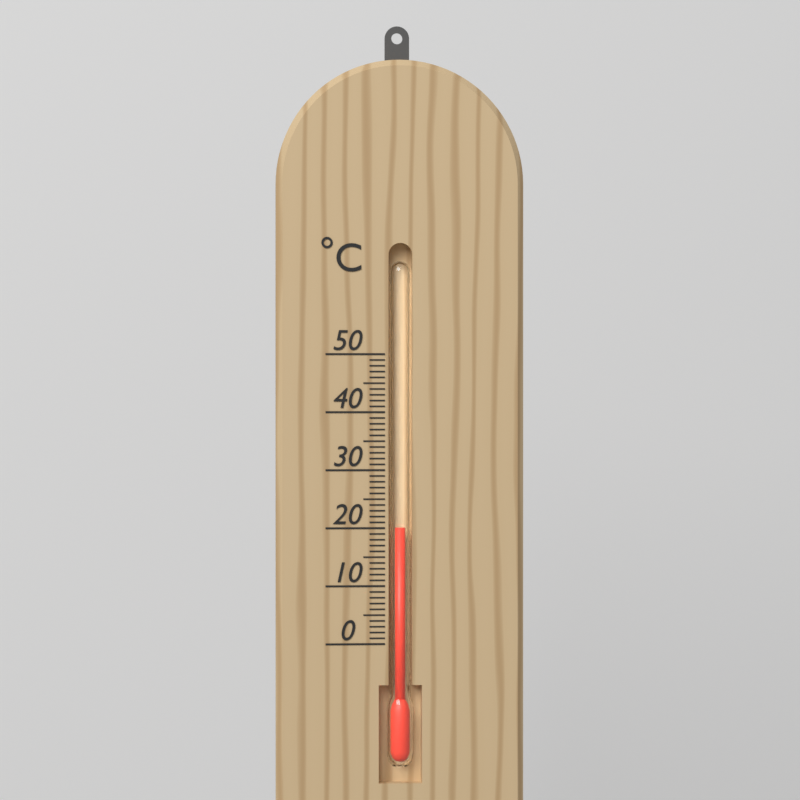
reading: 20 °C
